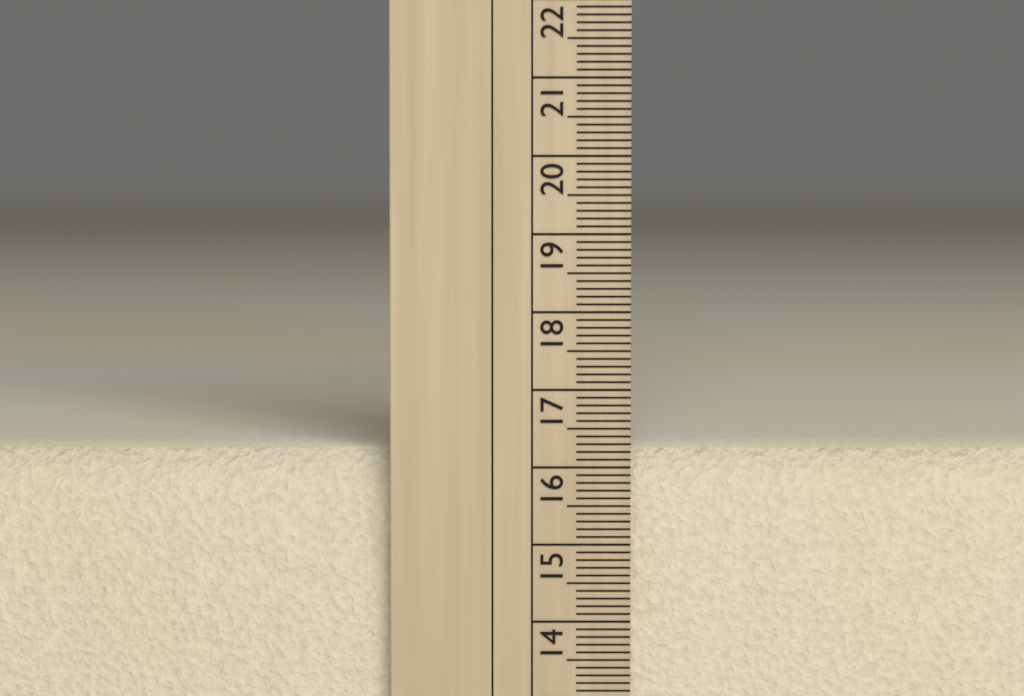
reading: 16.2 cm
